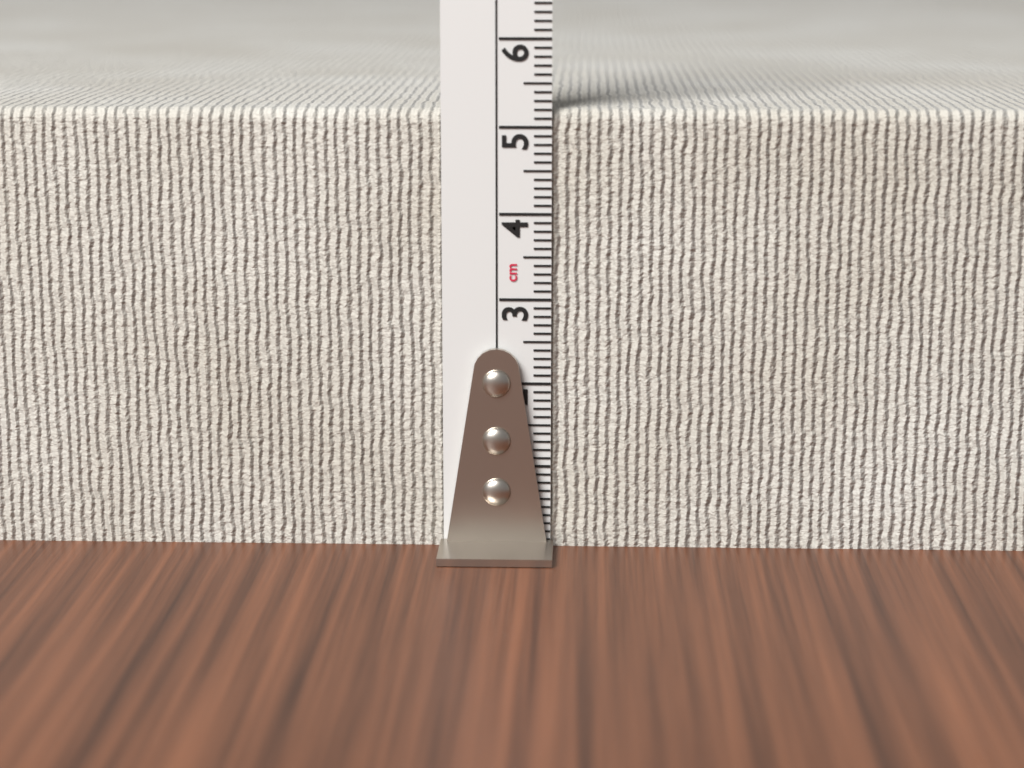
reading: 5.2 cm
